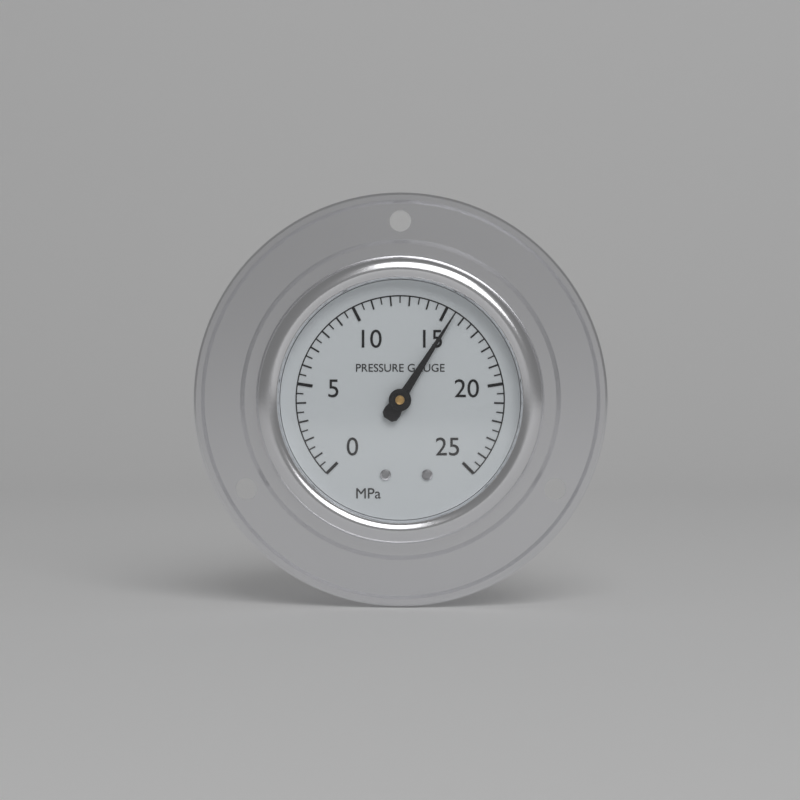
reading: 15.5 MPa
